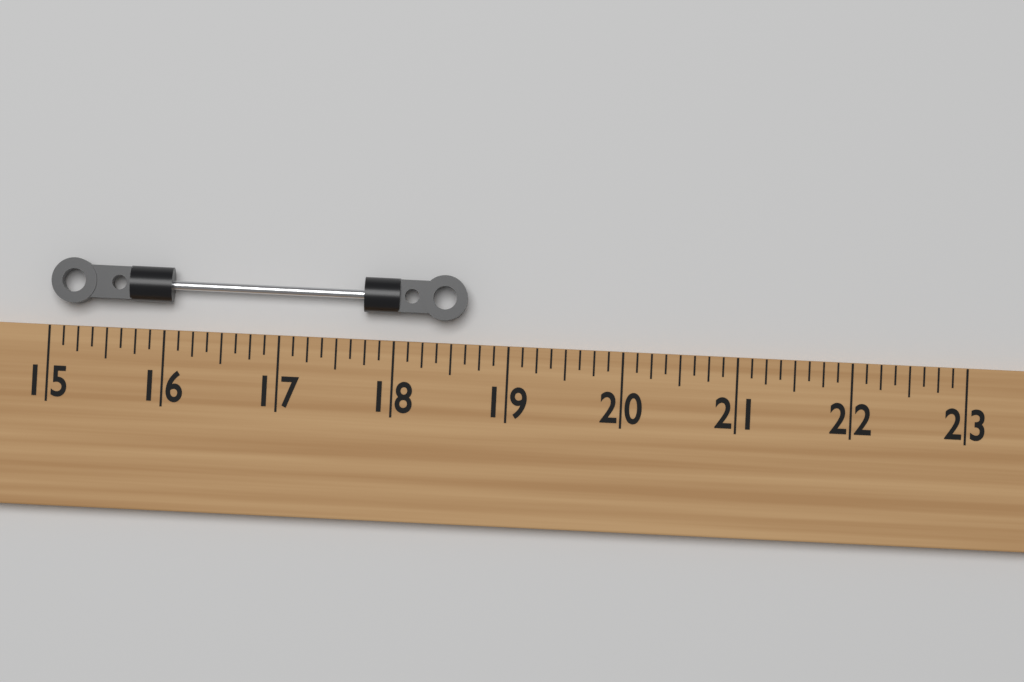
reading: 18.625 (no unit)
